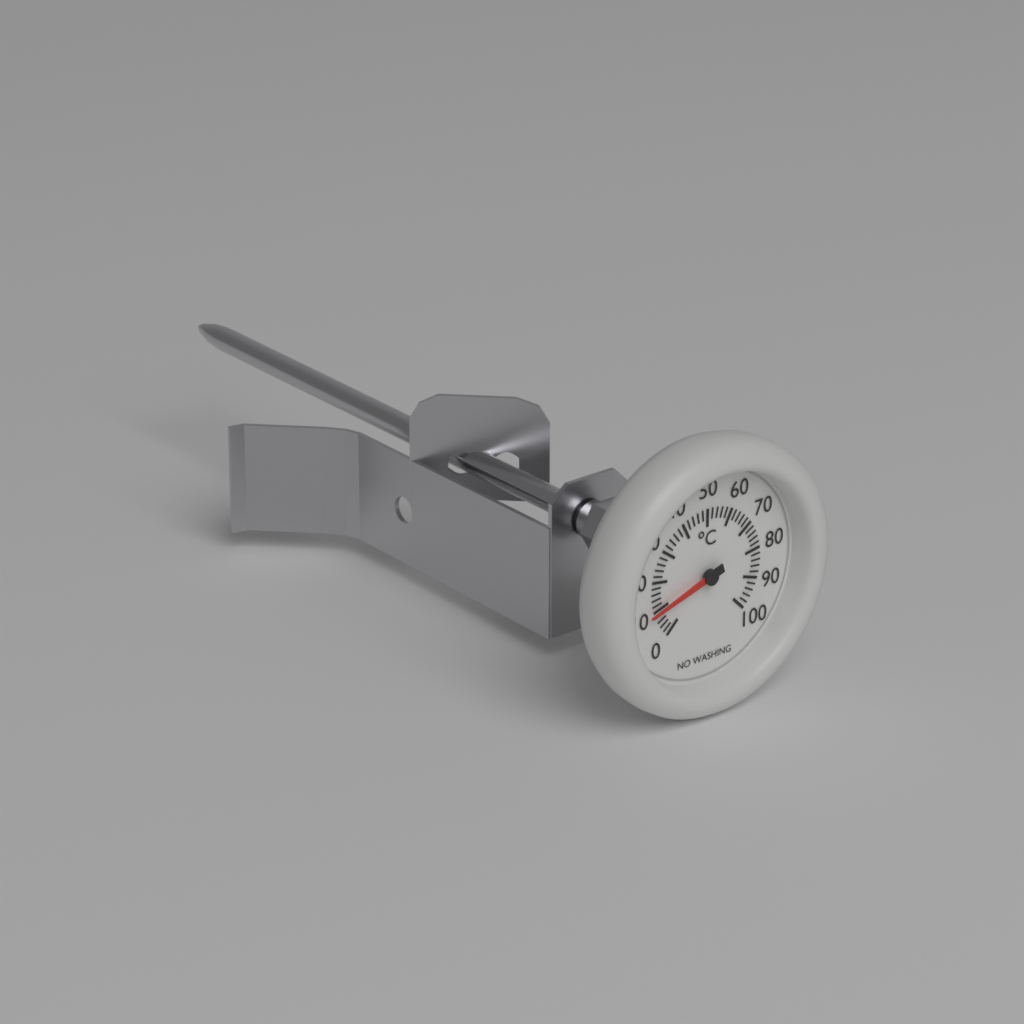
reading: 10 °C
